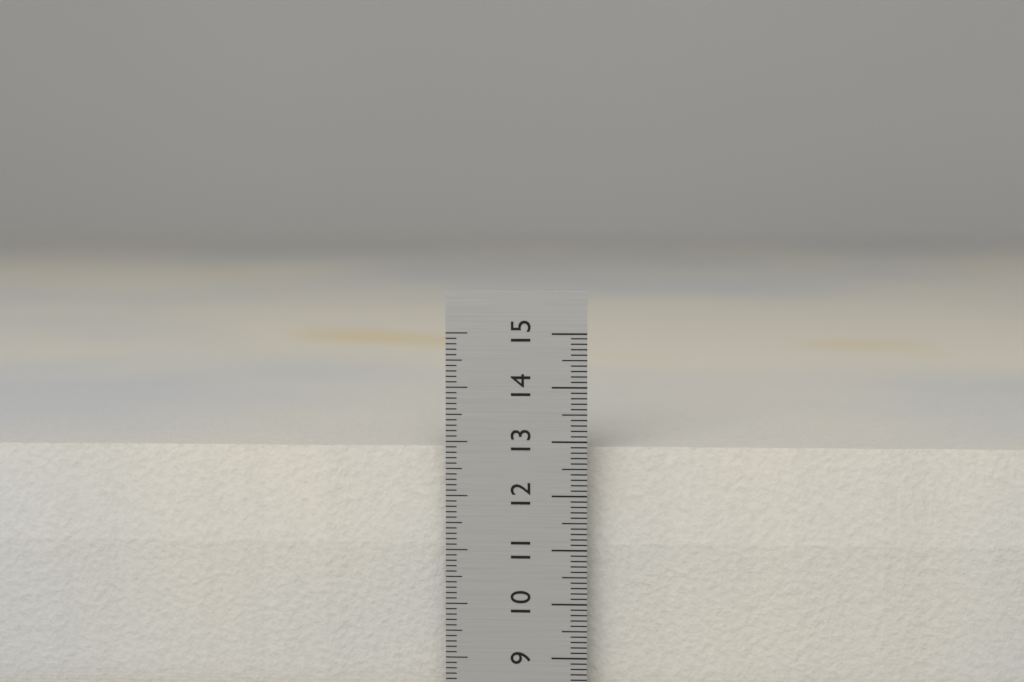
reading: 12.8 cm
